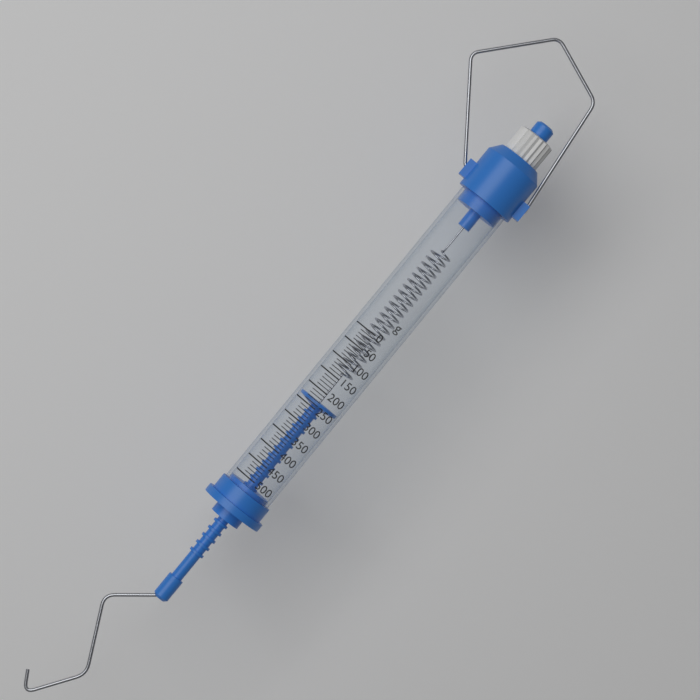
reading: 230 g
